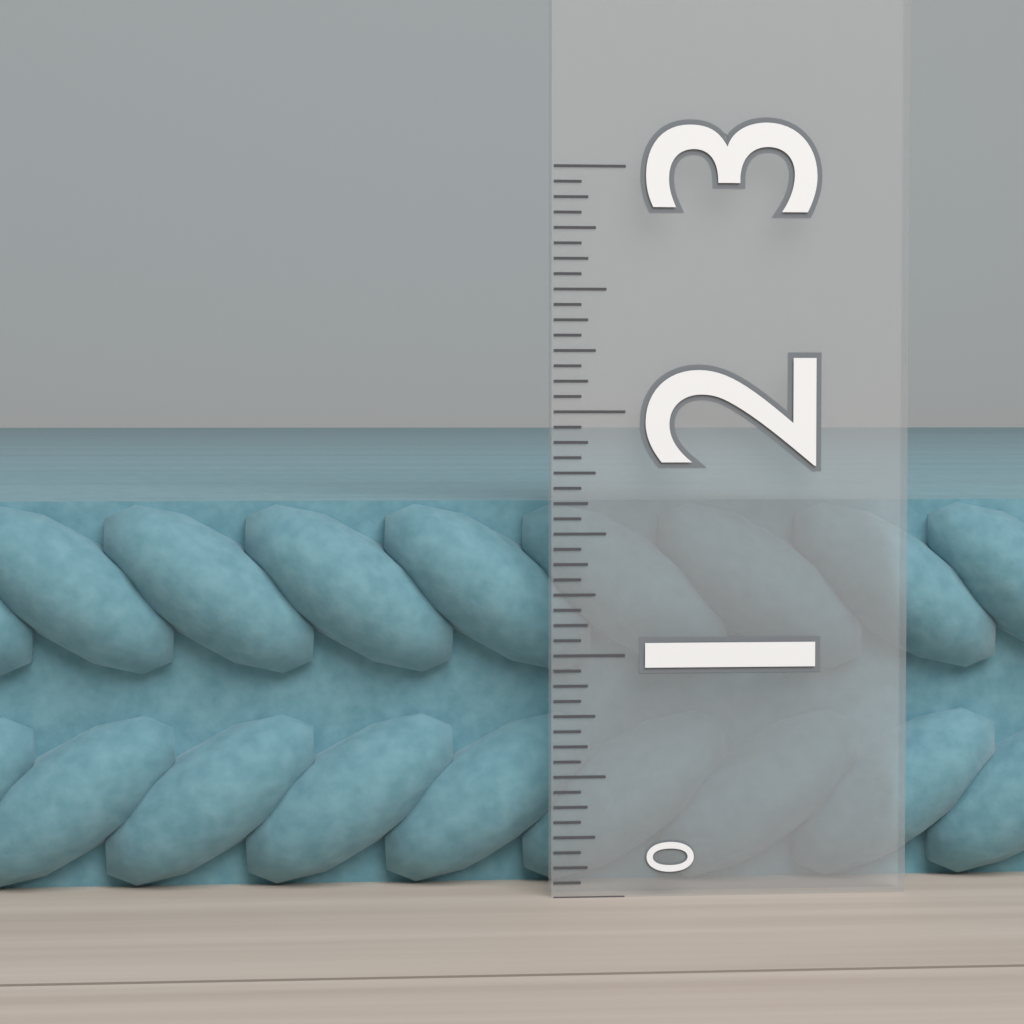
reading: 1.6250 (no unit)
